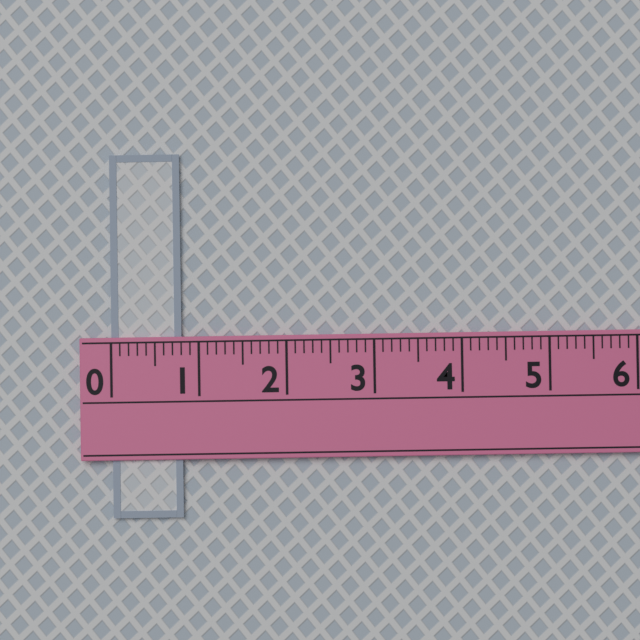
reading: 0.8 (no unit)
